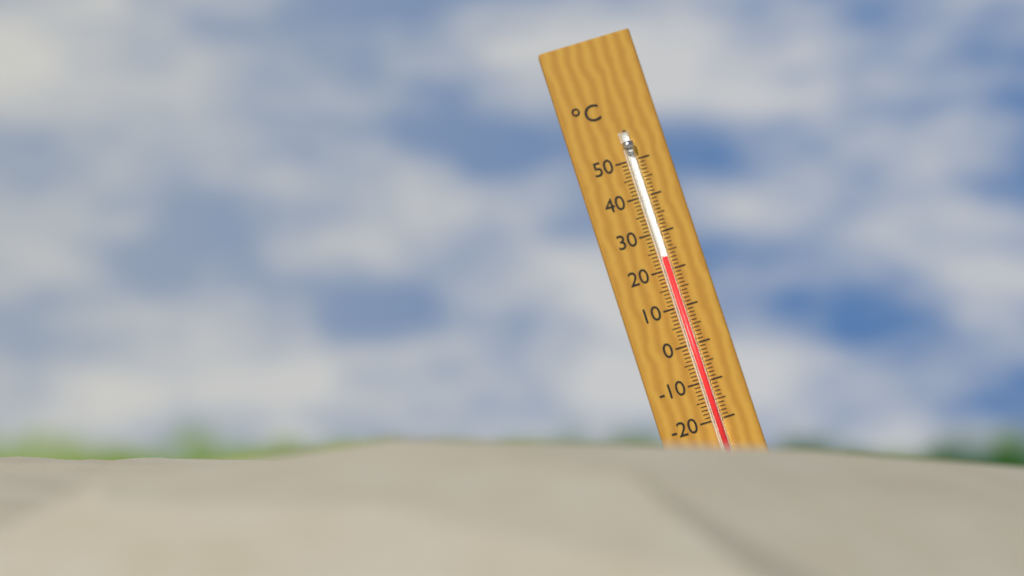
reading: 23 °C
